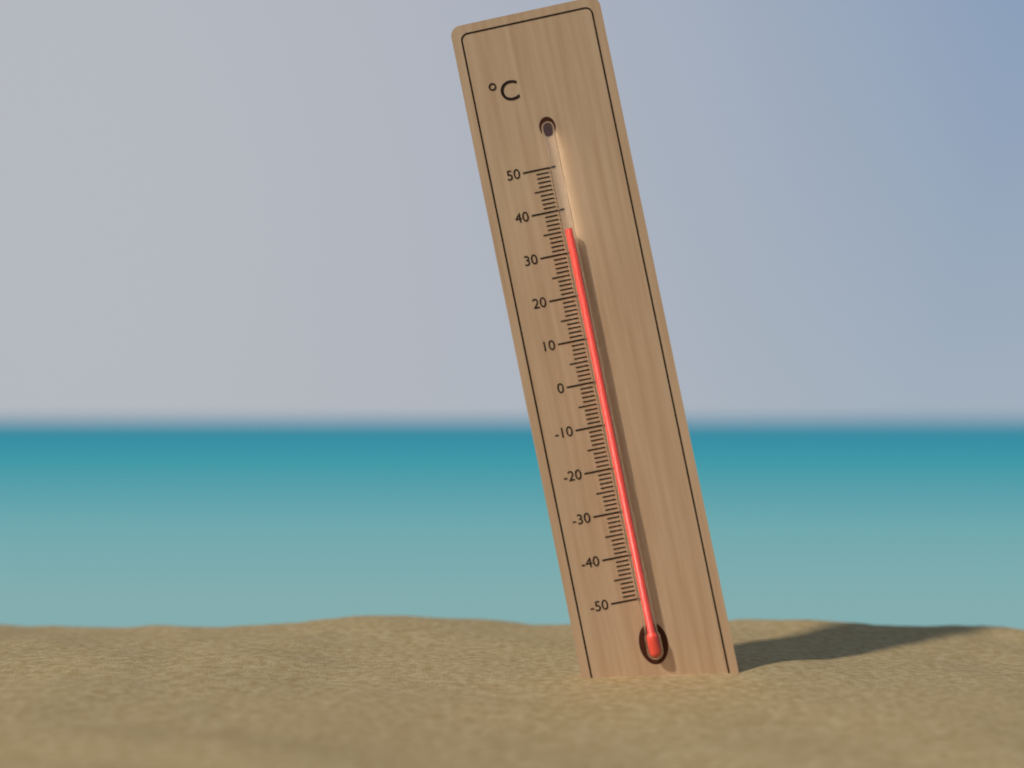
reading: 35 °C
